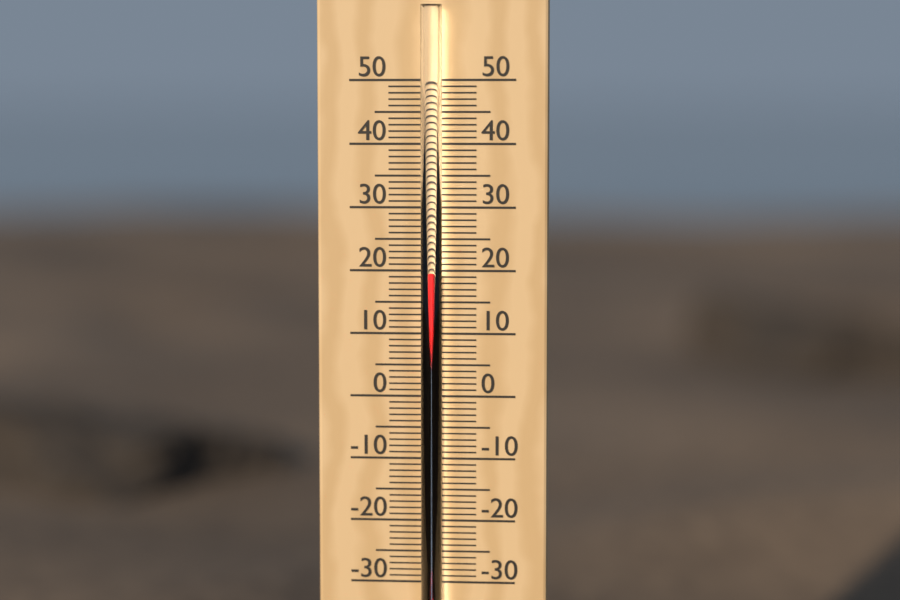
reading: 20 °C
